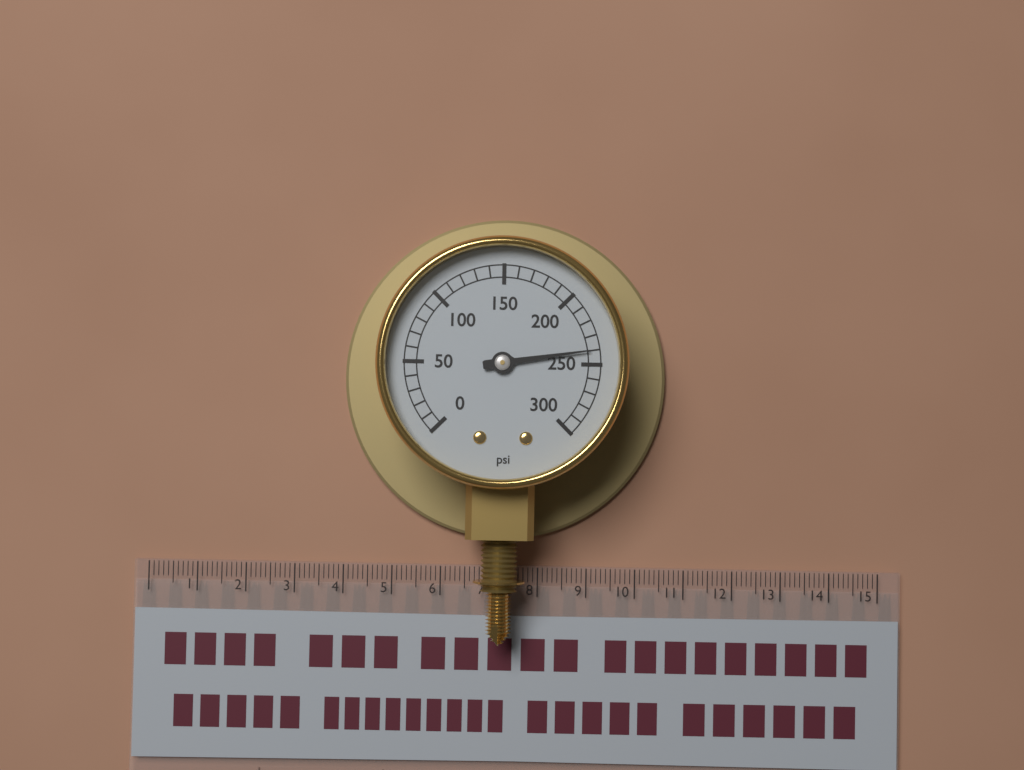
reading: 240 psi
